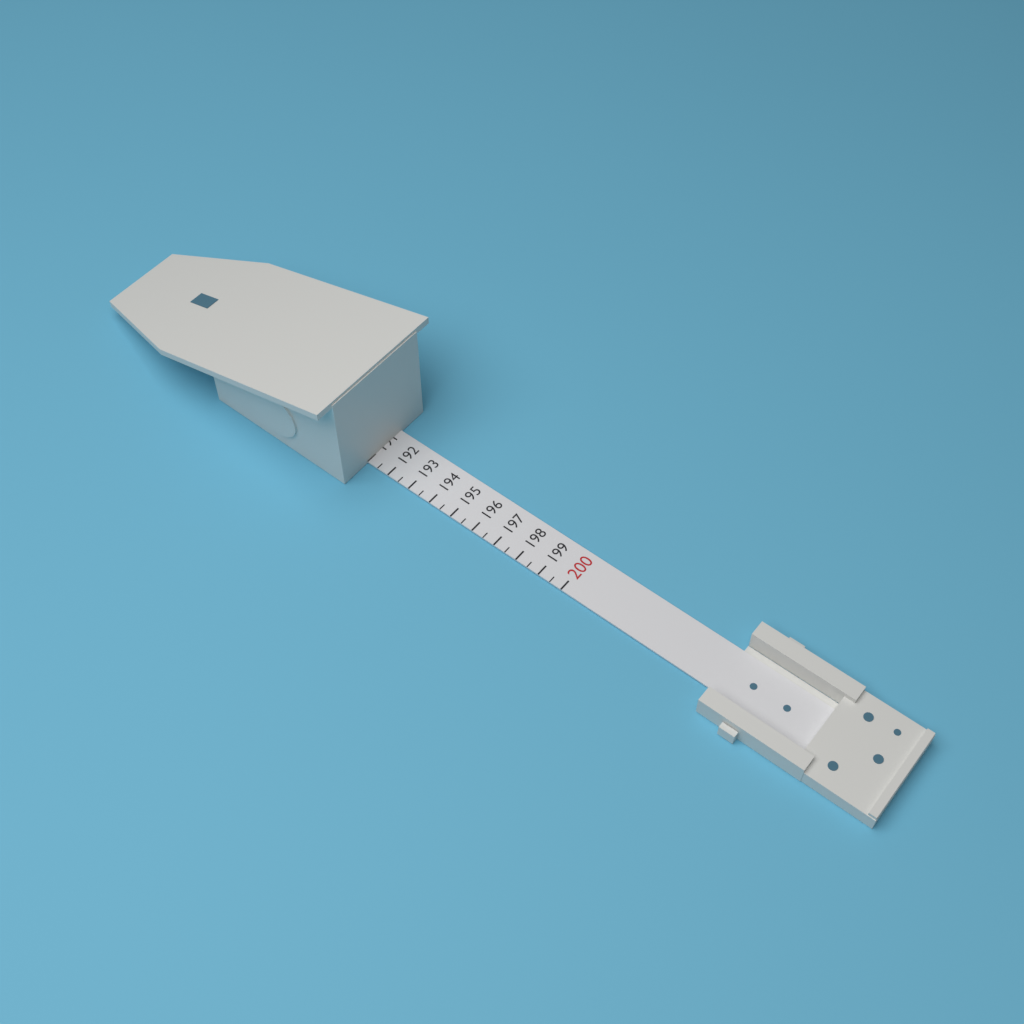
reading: 191.0 (no unit)
